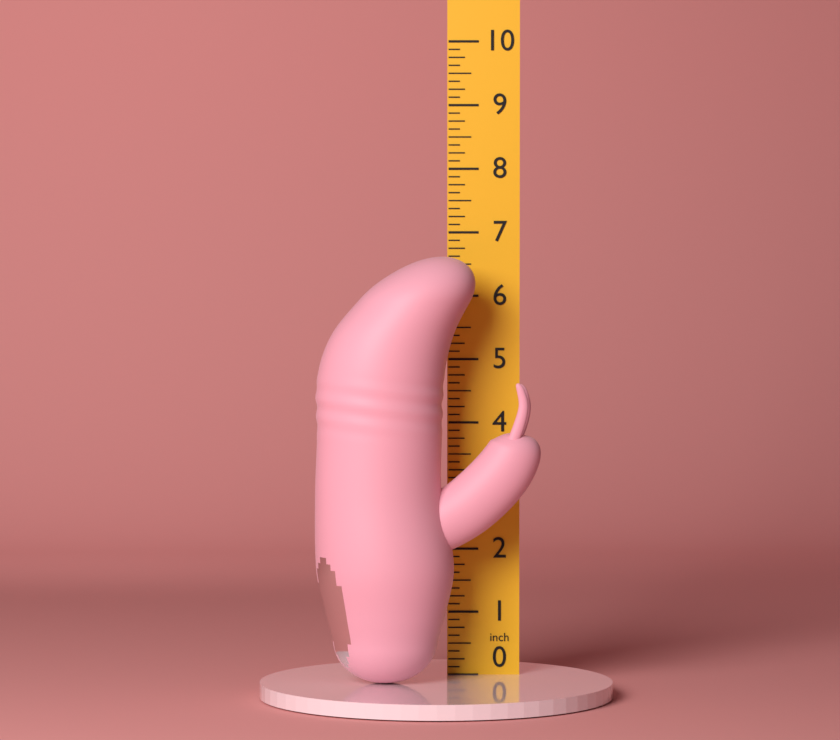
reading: 6.625 in
